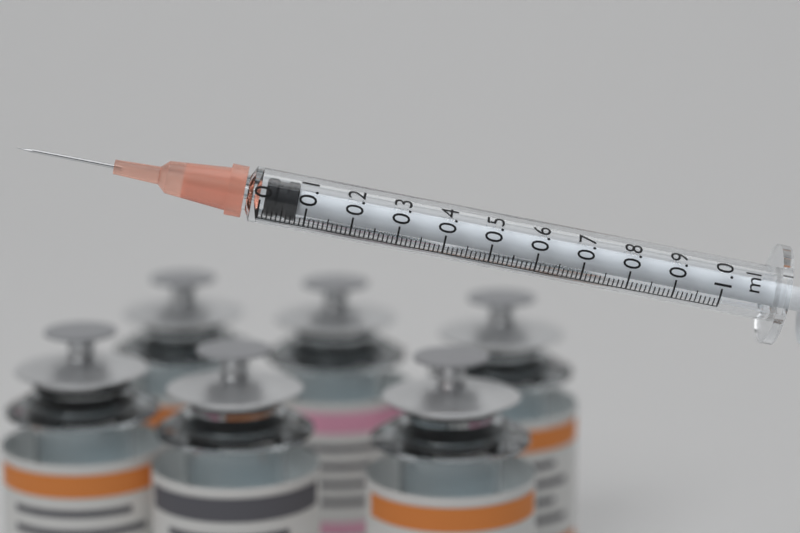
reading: 0.01 ml
